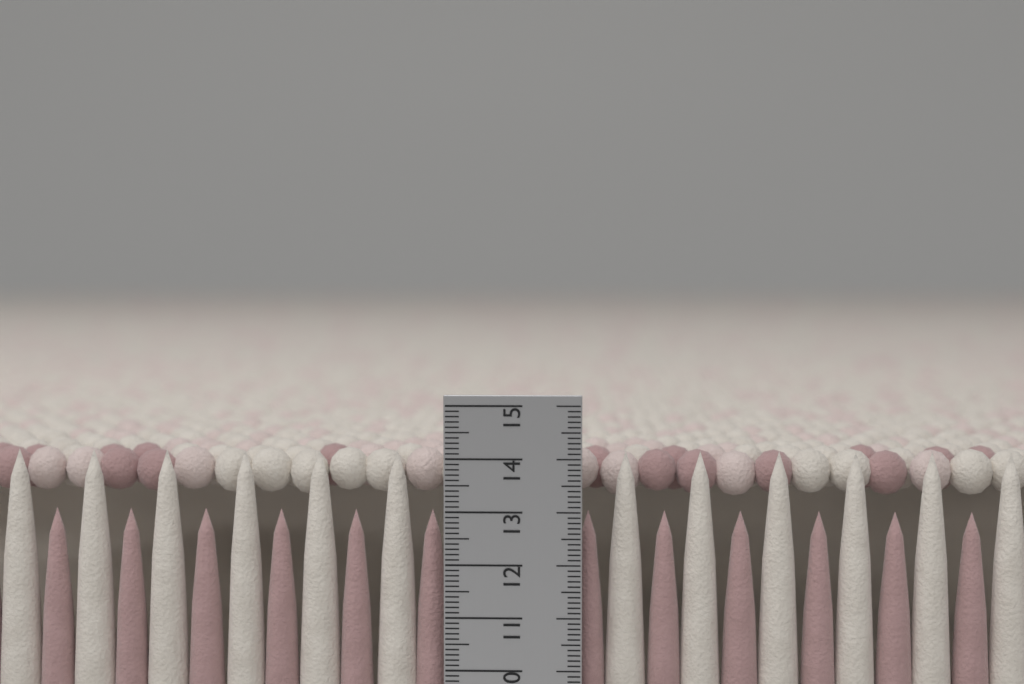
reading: 14.1 cm
